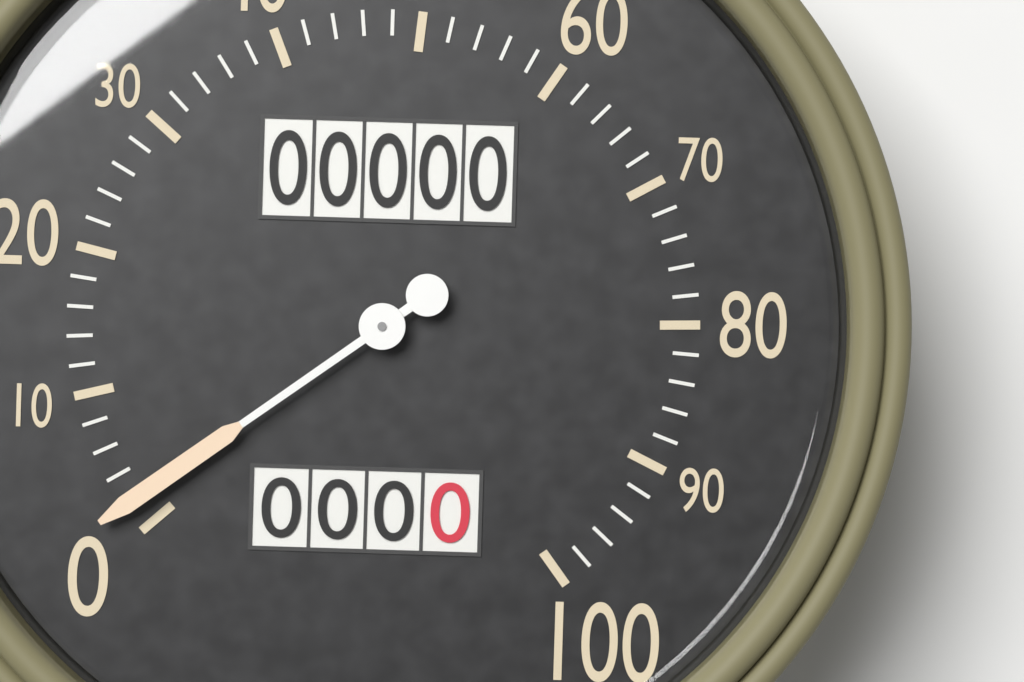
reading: 2 (no unit)
